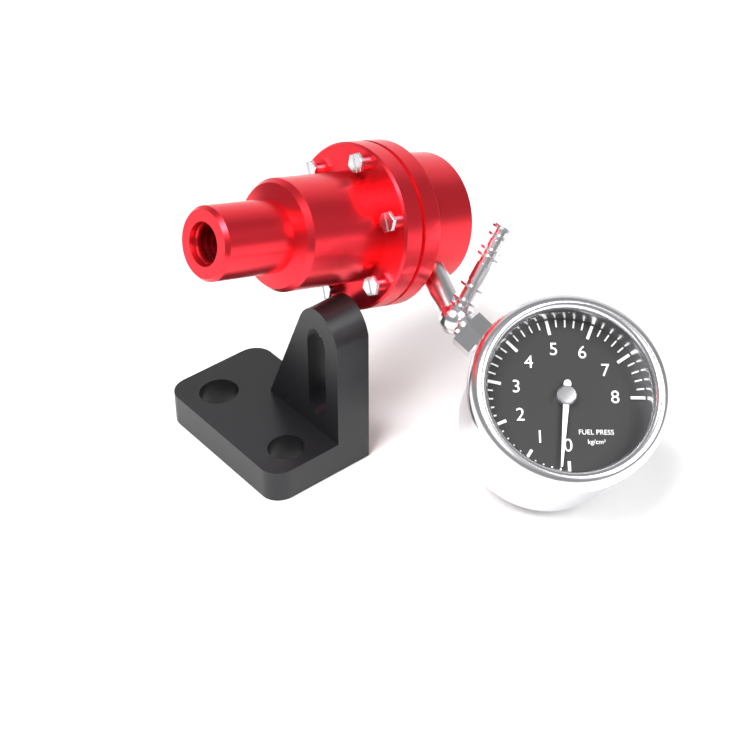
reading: 0.2 kg/cm²
